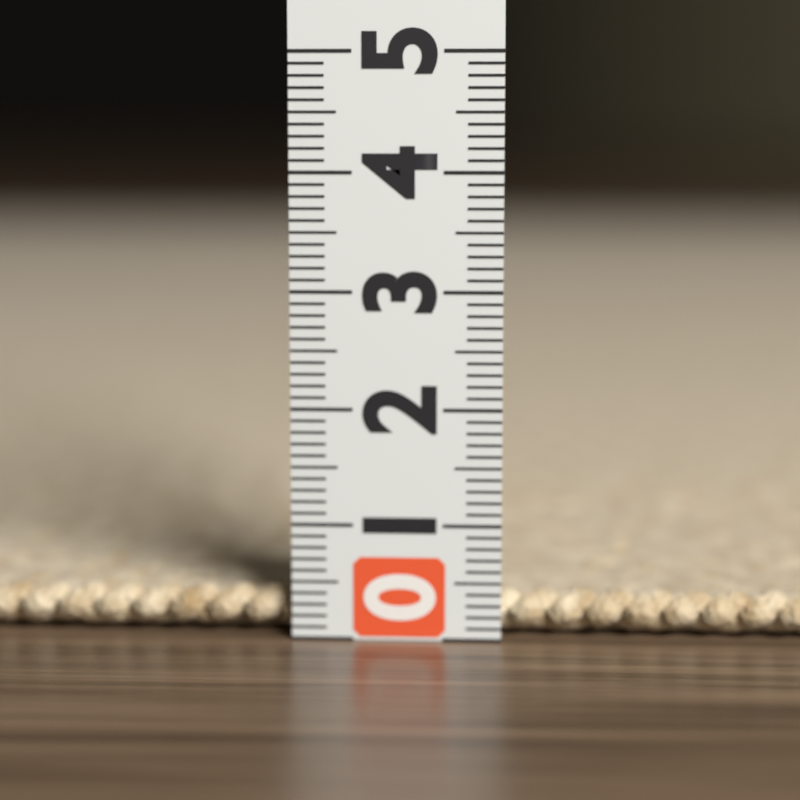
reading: 0.4 (no unit)
